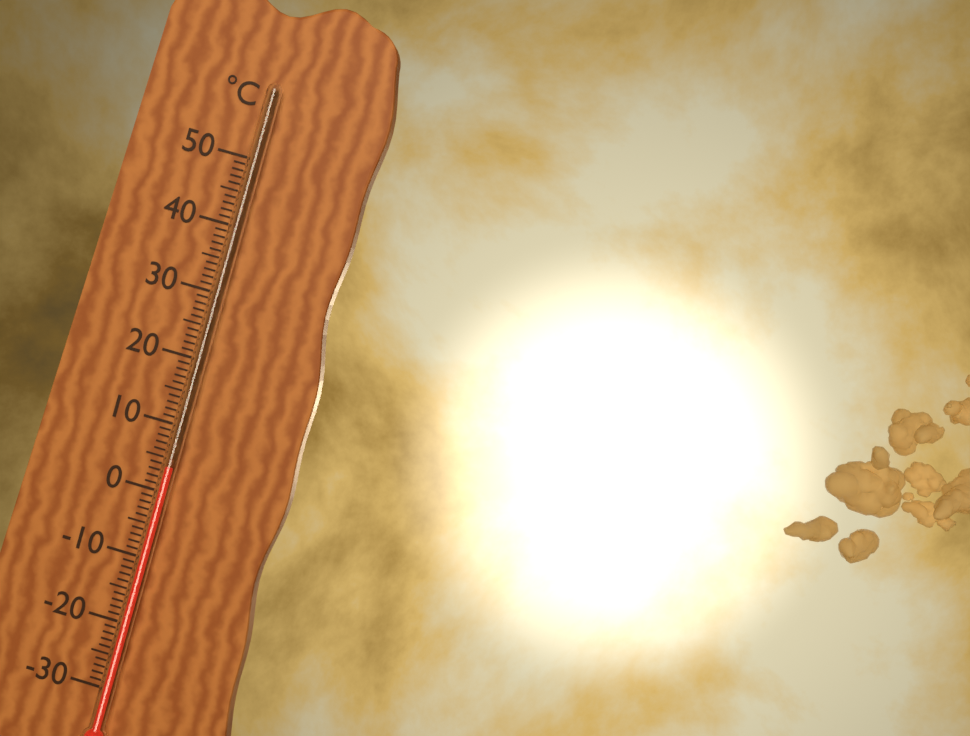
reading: 4 °C
